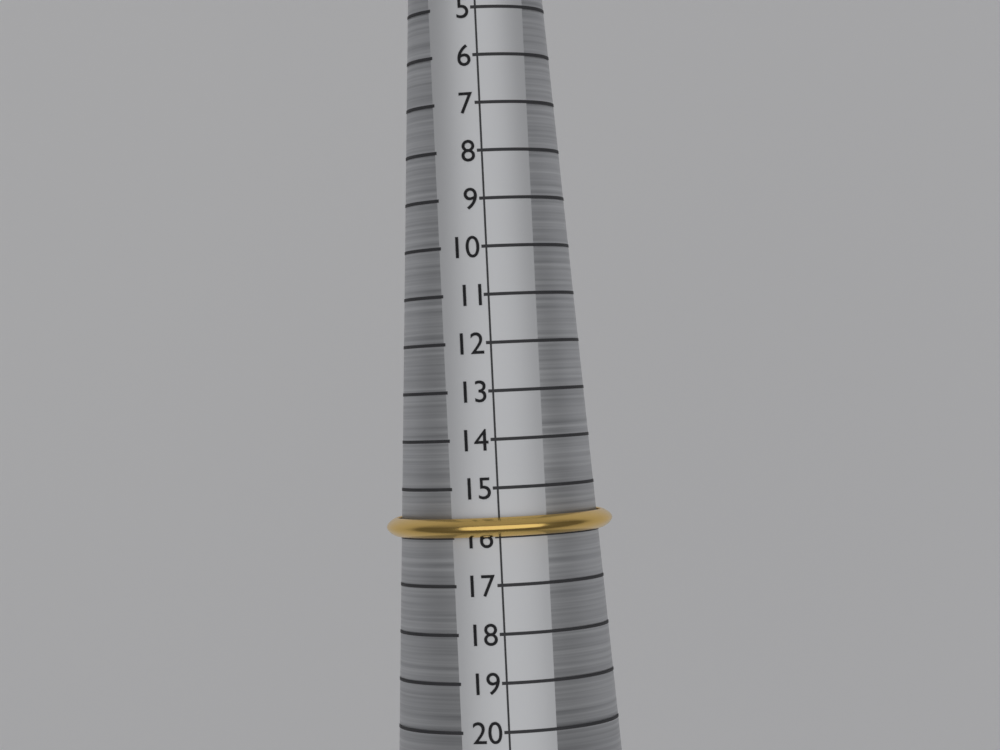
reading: 16 (no unit)
